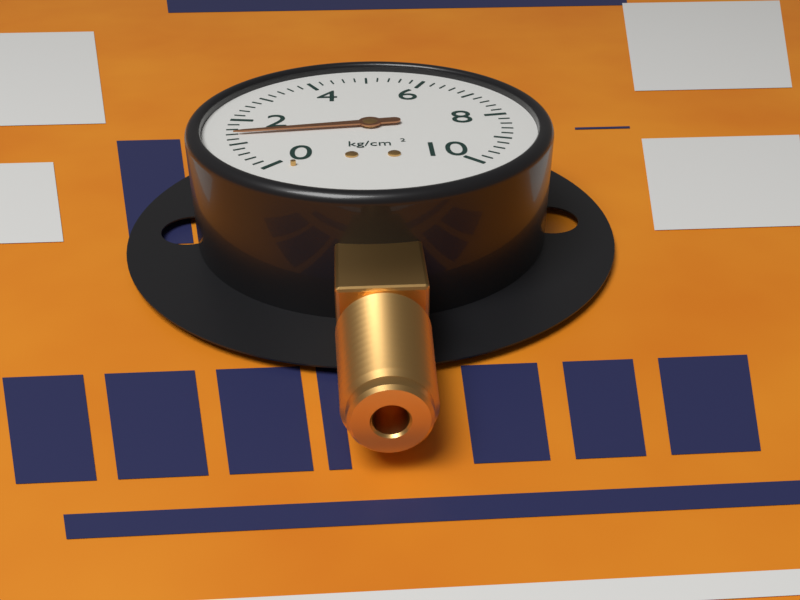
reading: 1.4 kg/cm²
